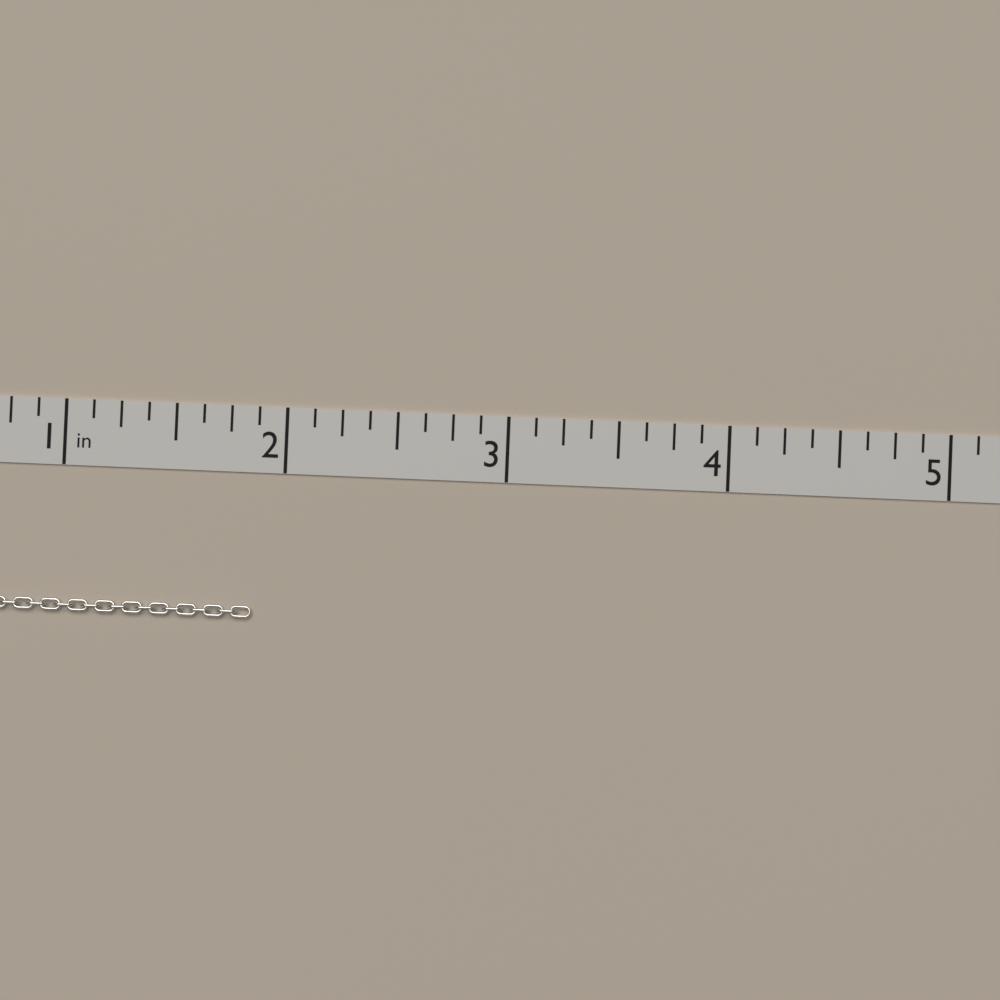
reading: 1.875 in
